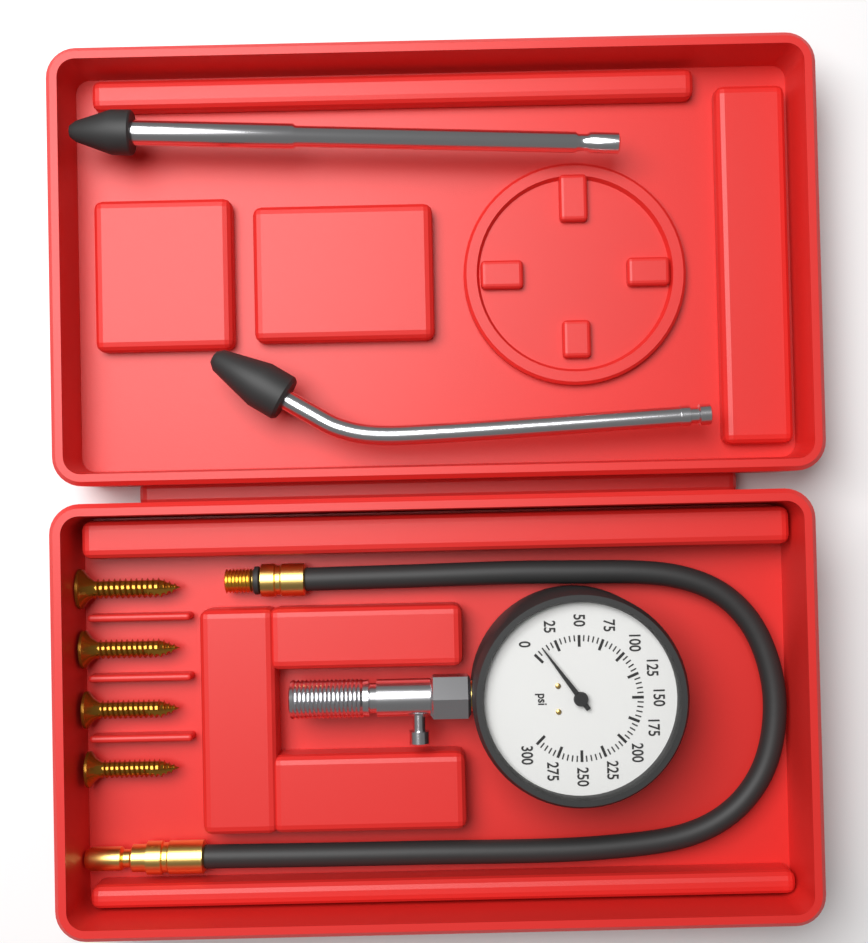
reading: 10 psi
